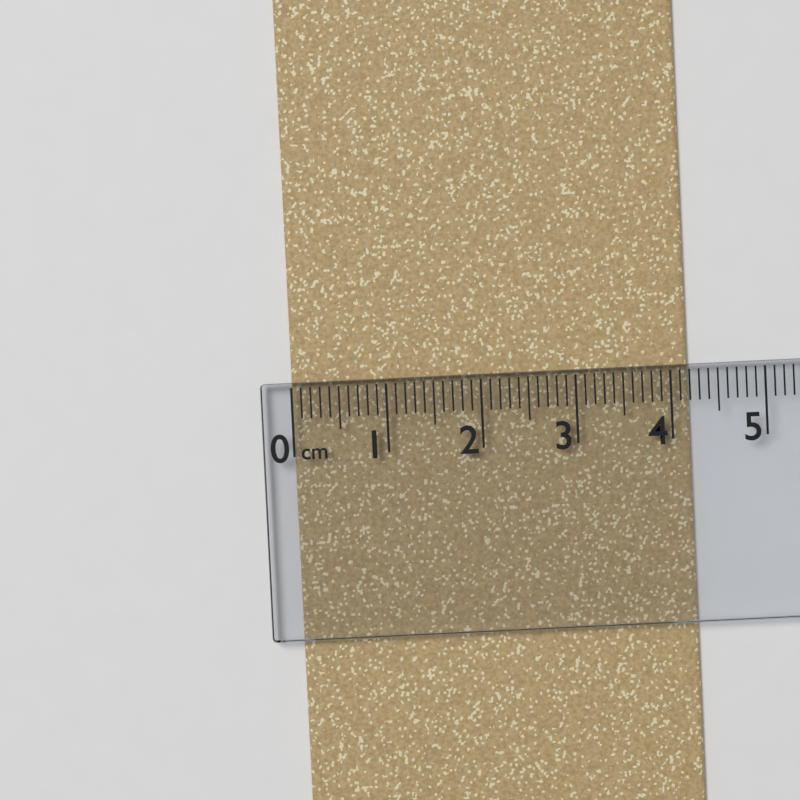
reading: 4.2 cm
